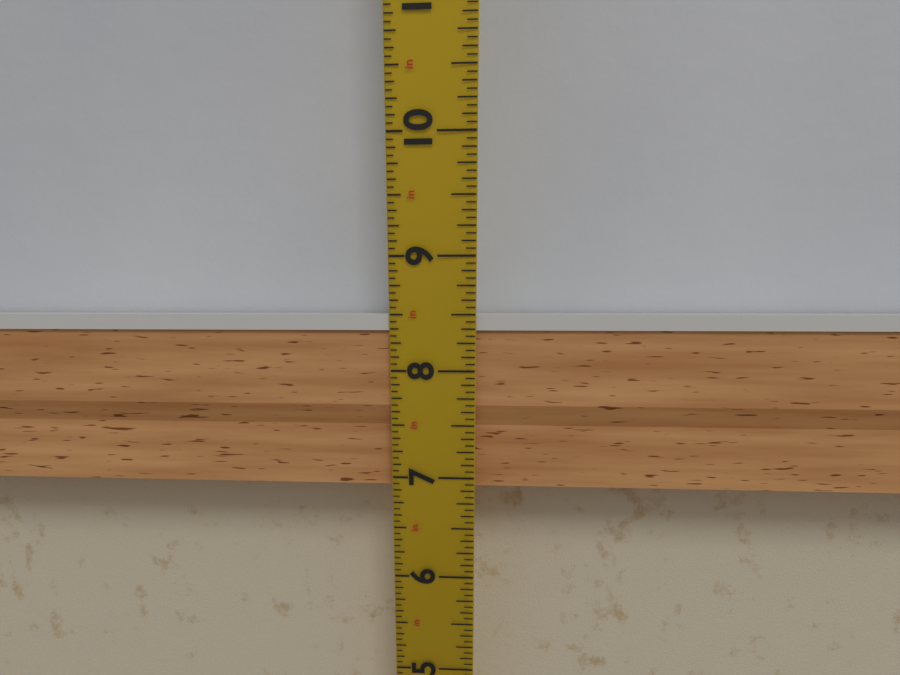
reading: 8.5000 in
